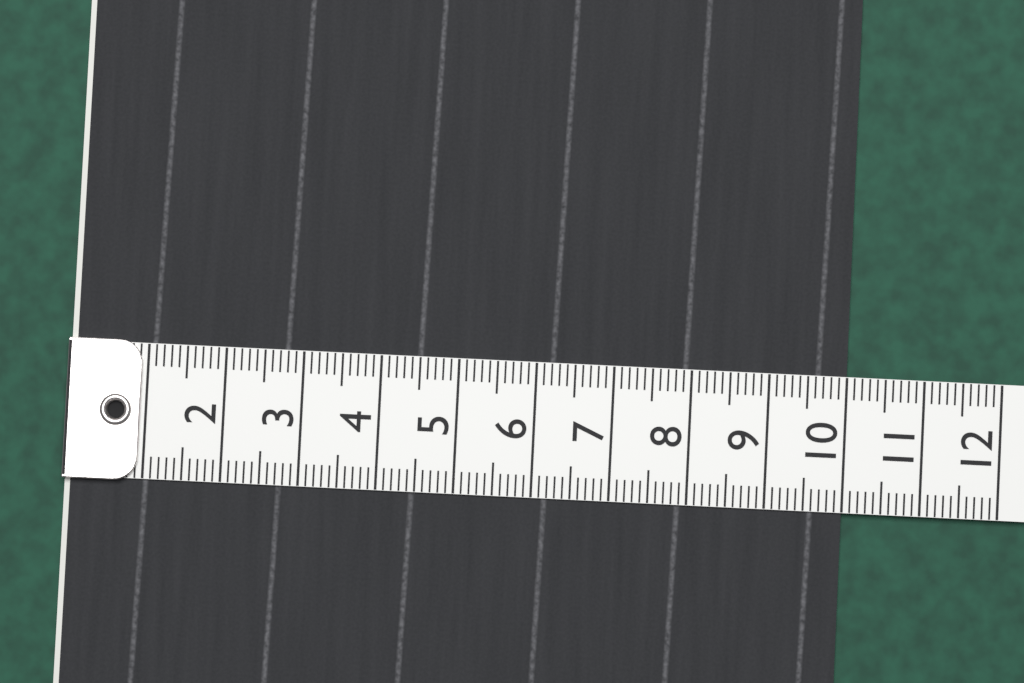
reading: 10.0 (no unit)
